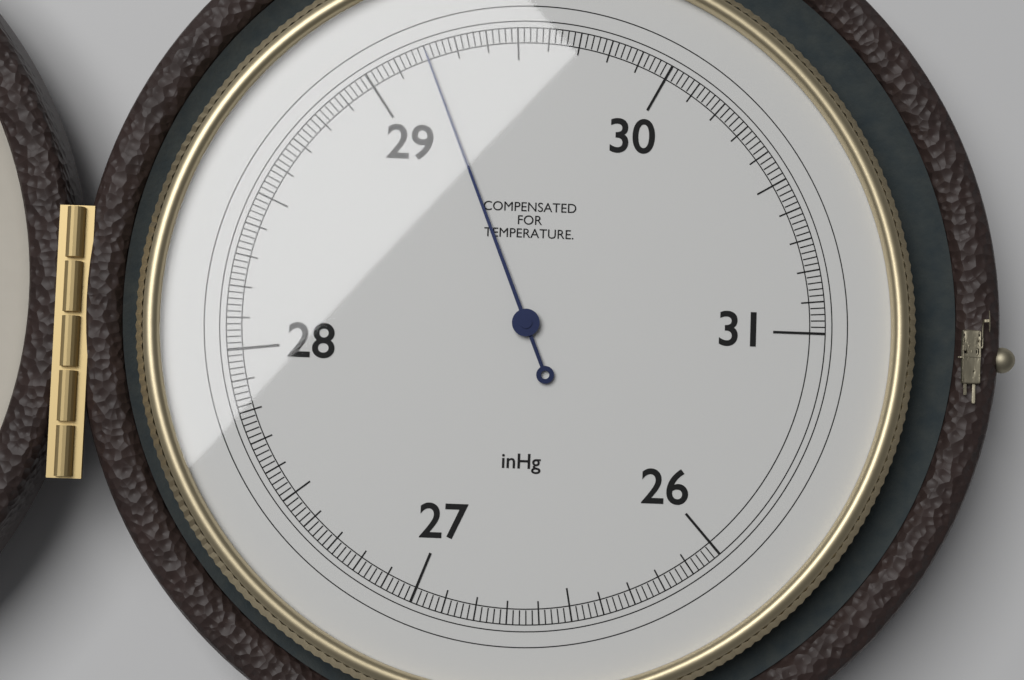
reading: 29.20 inHg
